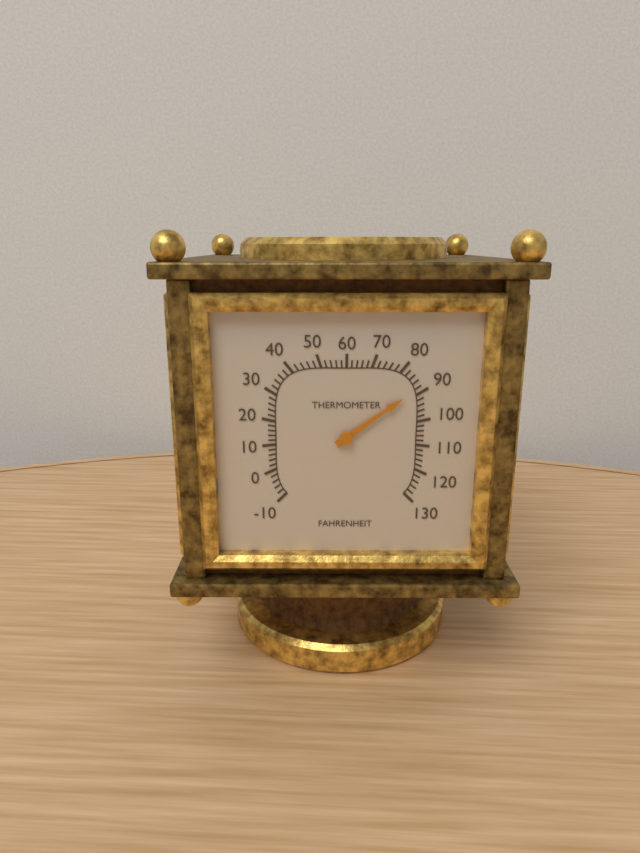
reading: 88 °F
